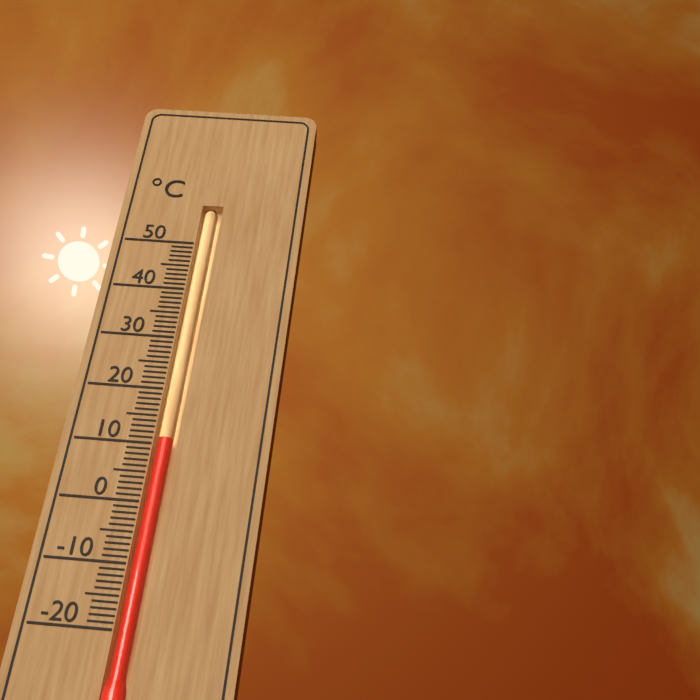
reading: 11 °C
